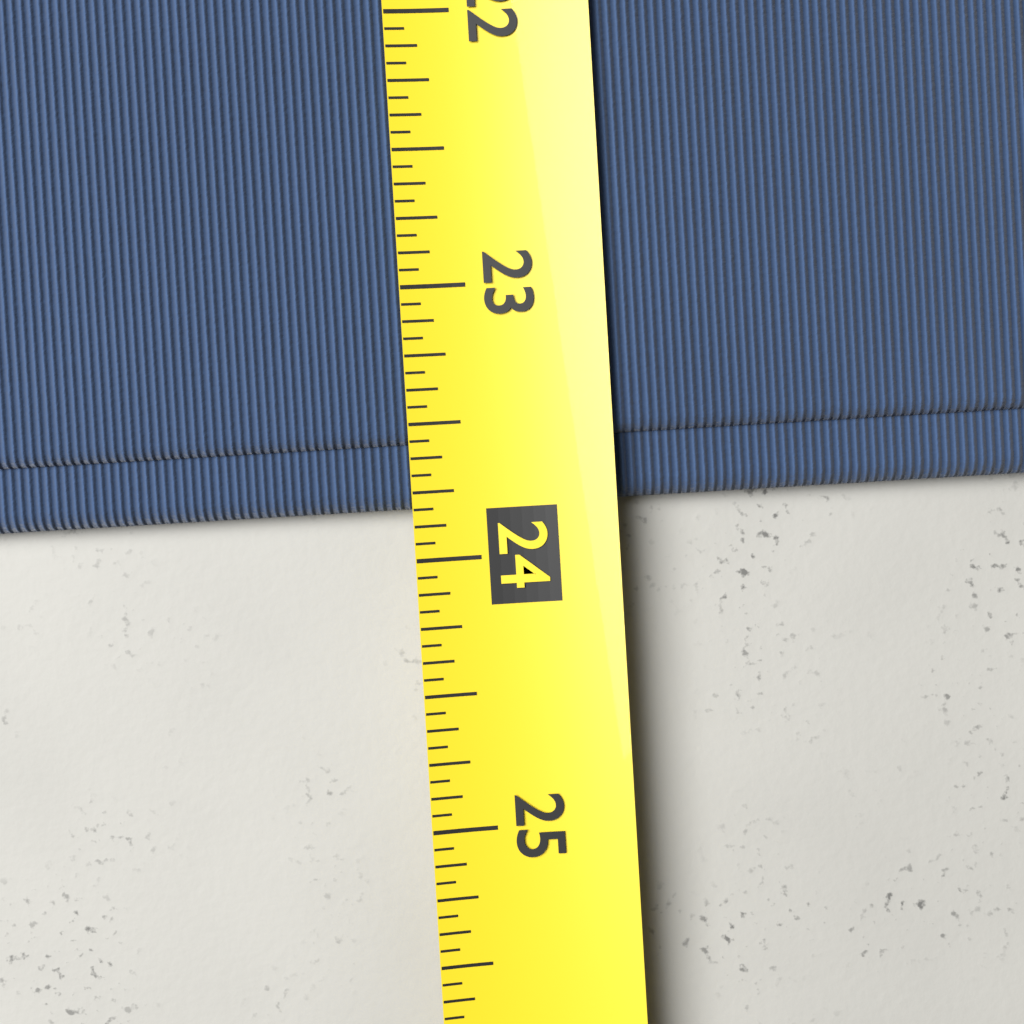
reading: 23.8125 (no unit)
